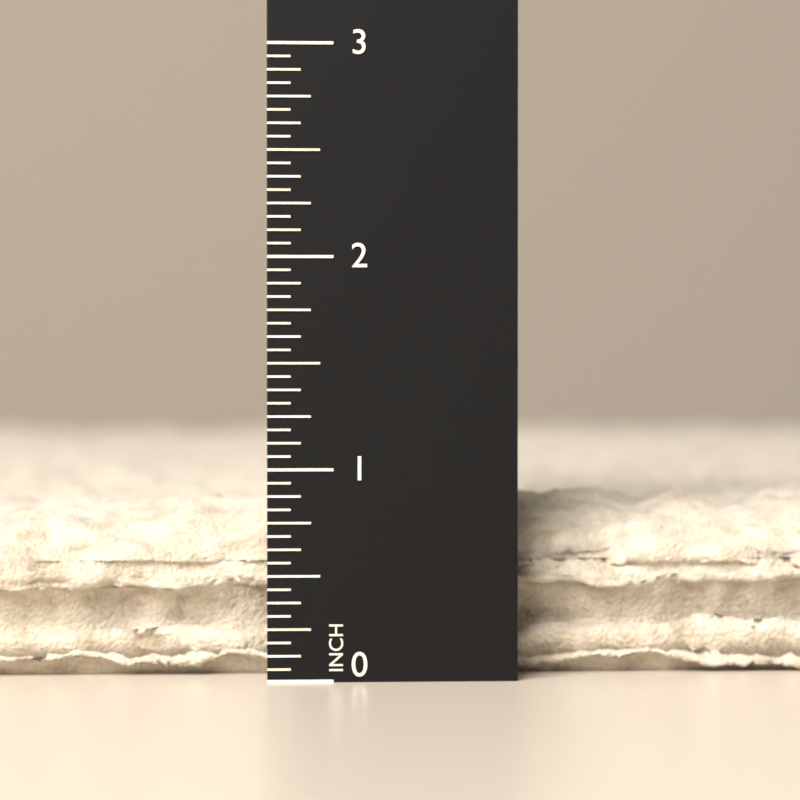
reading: 0.8750 in
